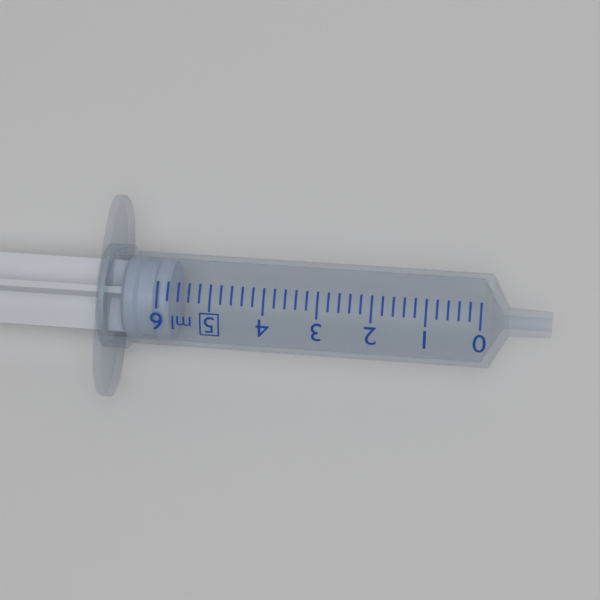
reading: 5.8 ml
